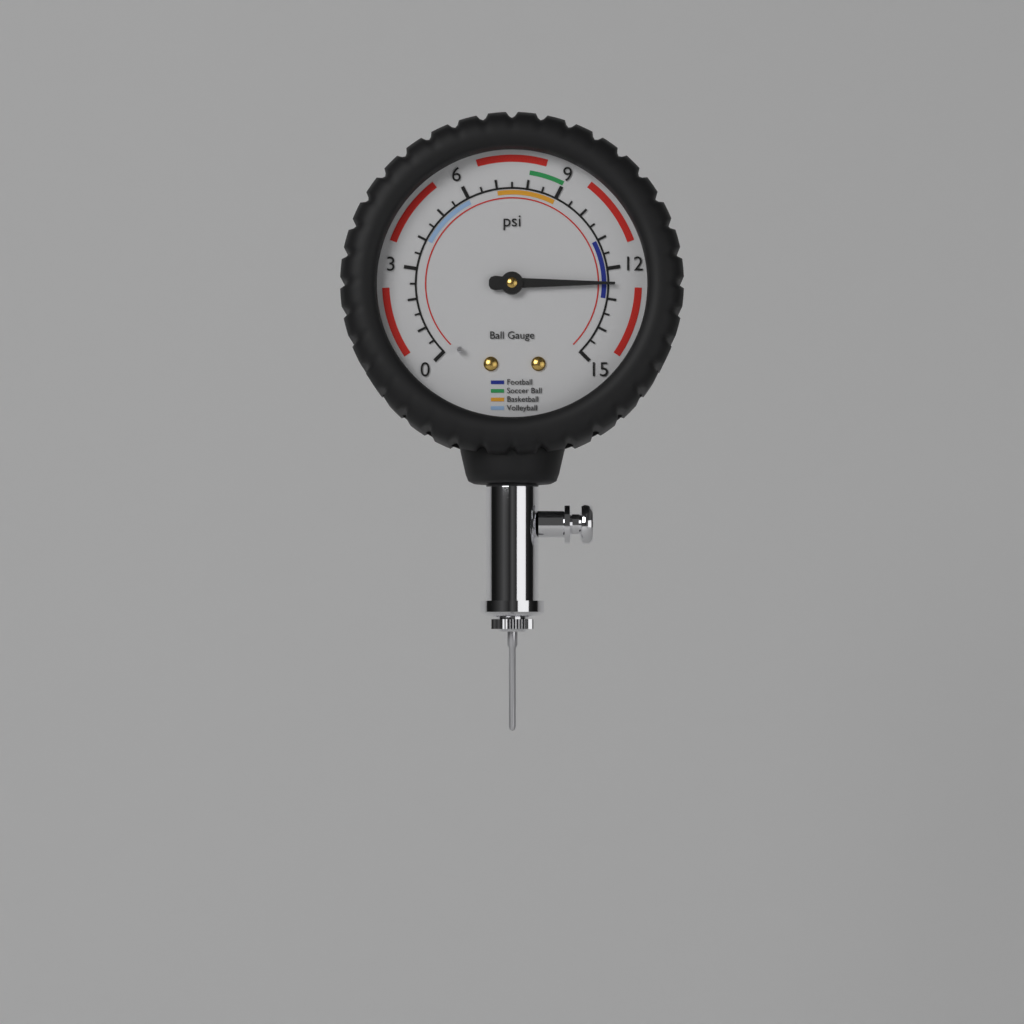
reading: 12.5 psi
